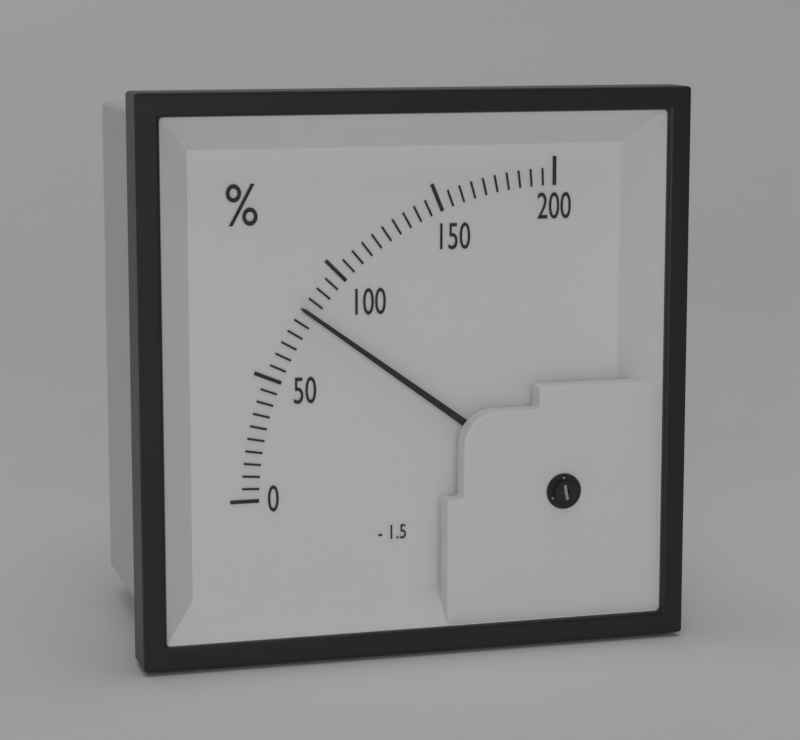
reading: 80 %
